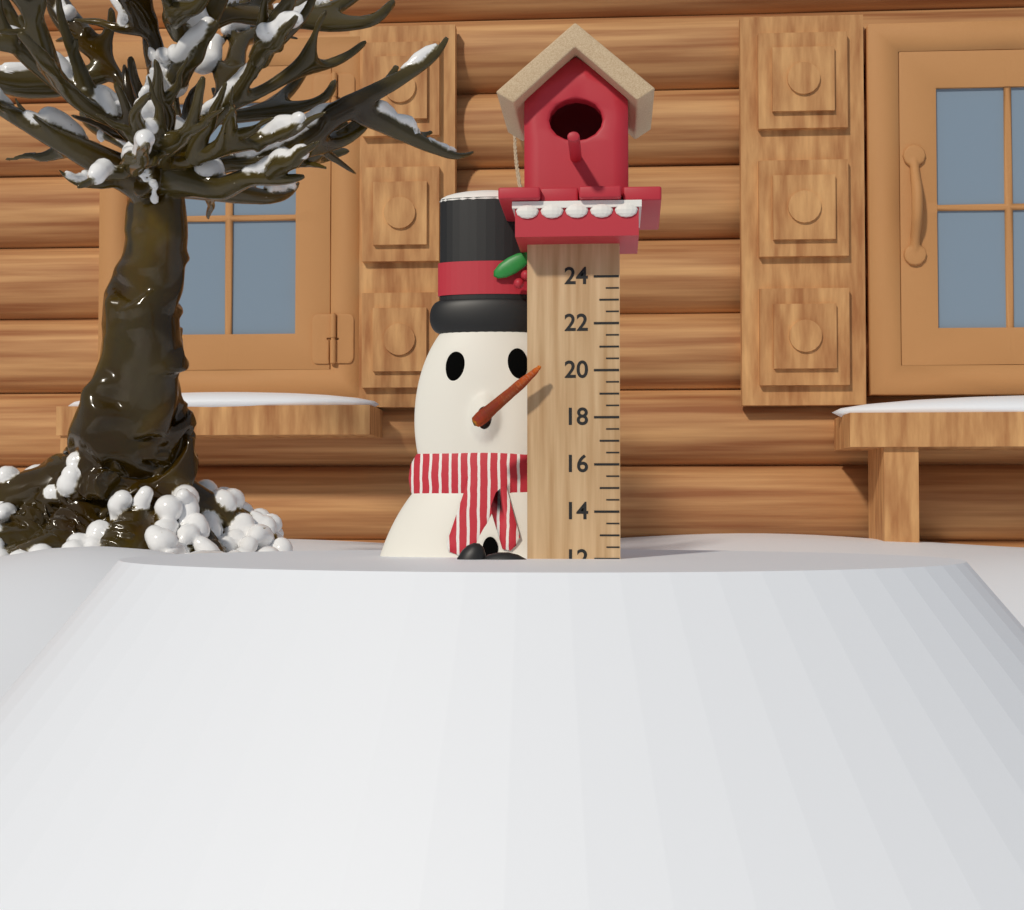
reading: 12.0 (no unit)
